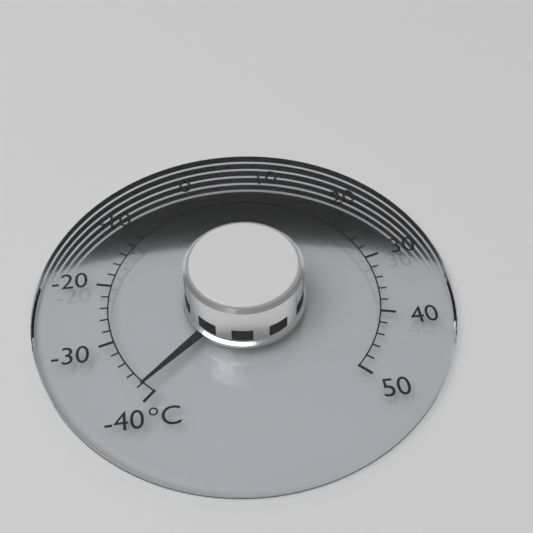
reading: -38 °C
